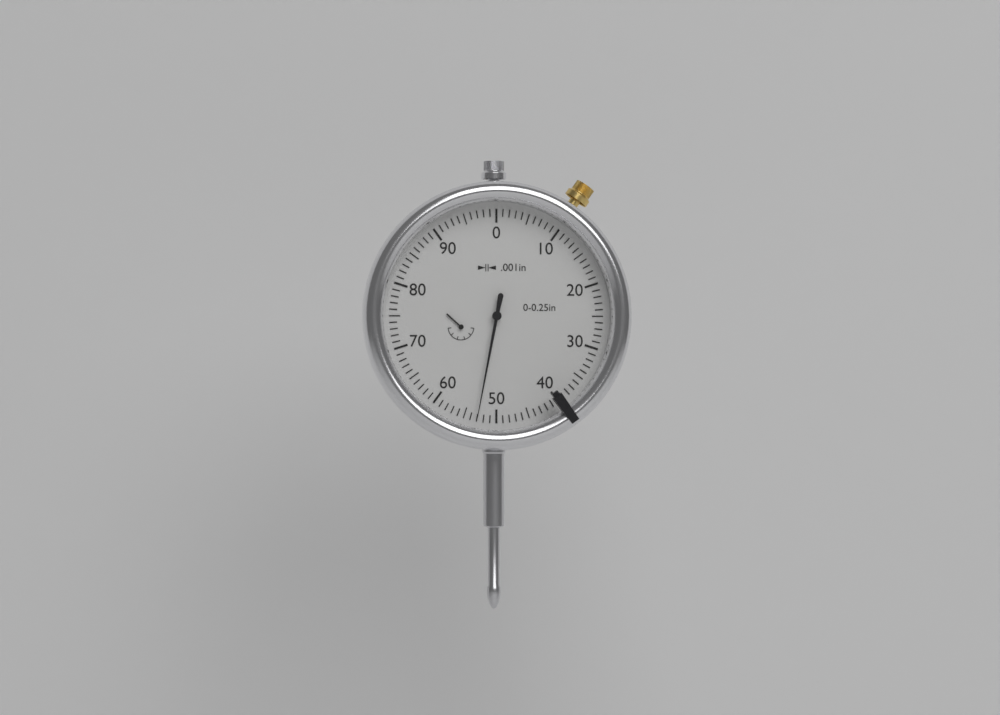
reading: 0.053 in
